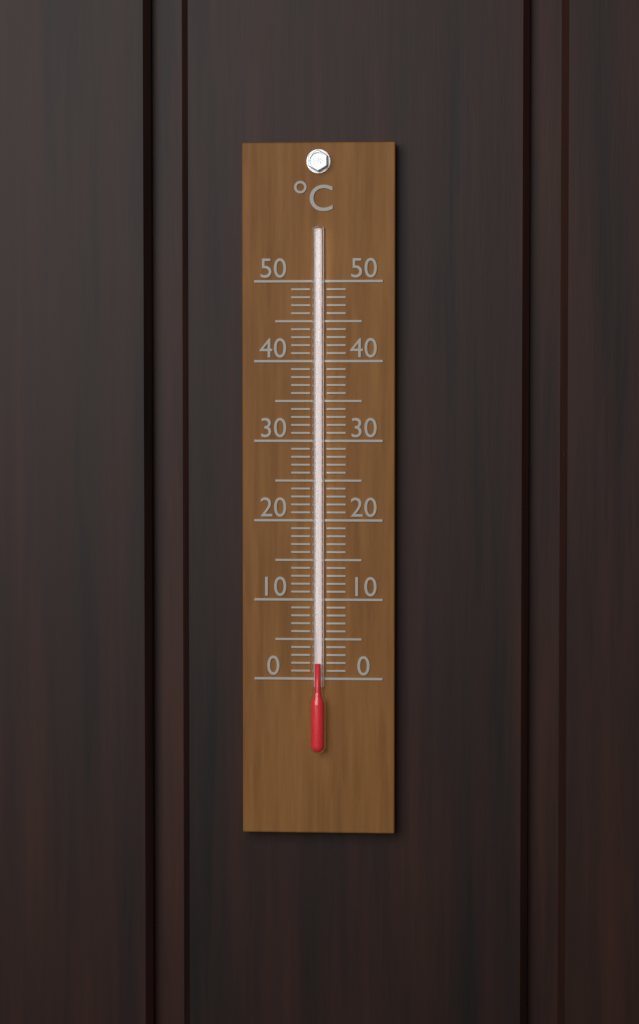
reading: 2 °C
